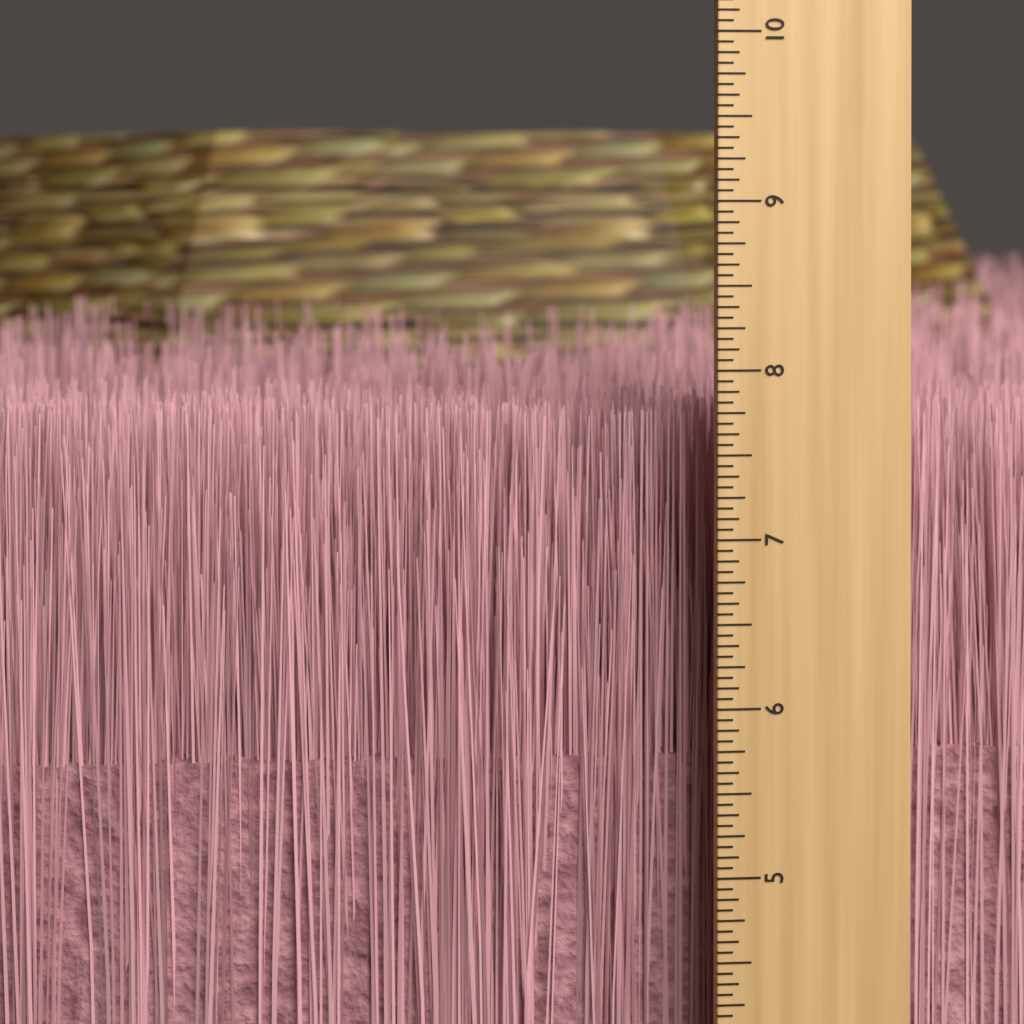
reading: 7.6875 inch
